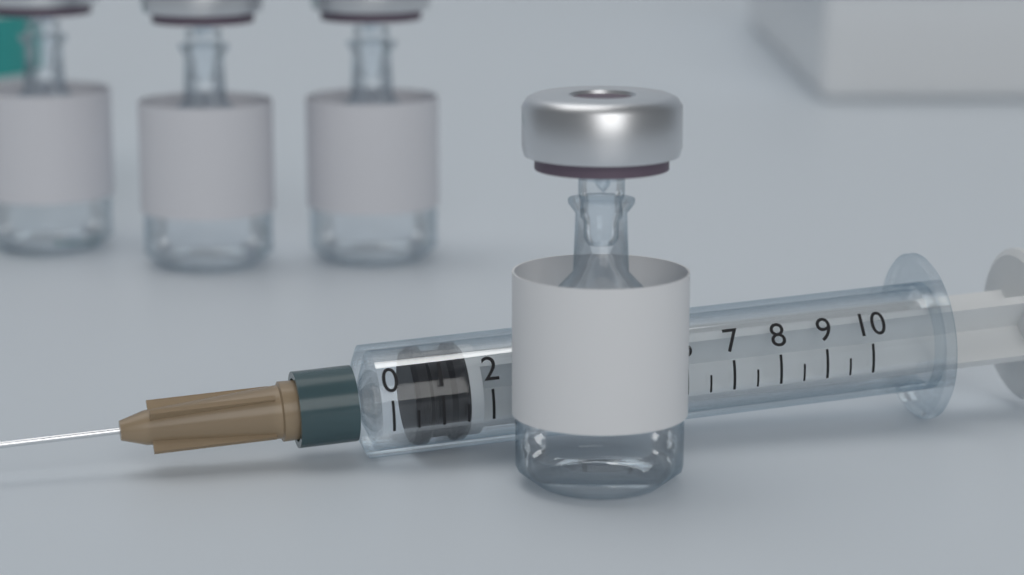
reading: 0.5 (no unit)
